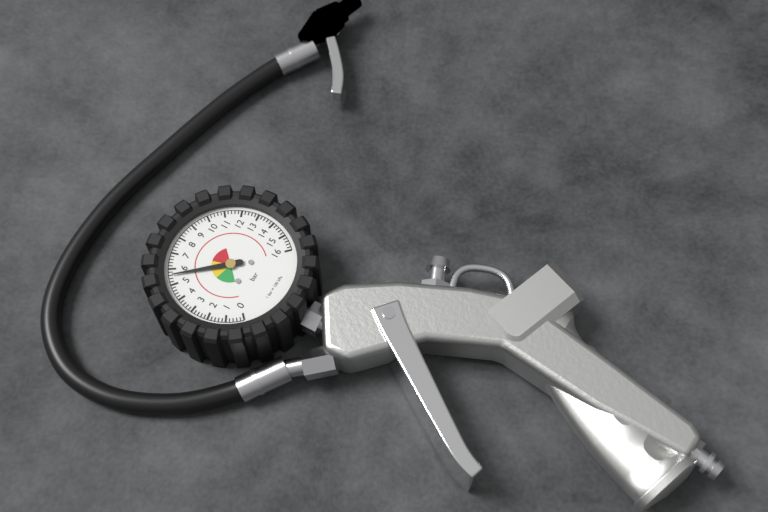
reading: 5.6 bar
